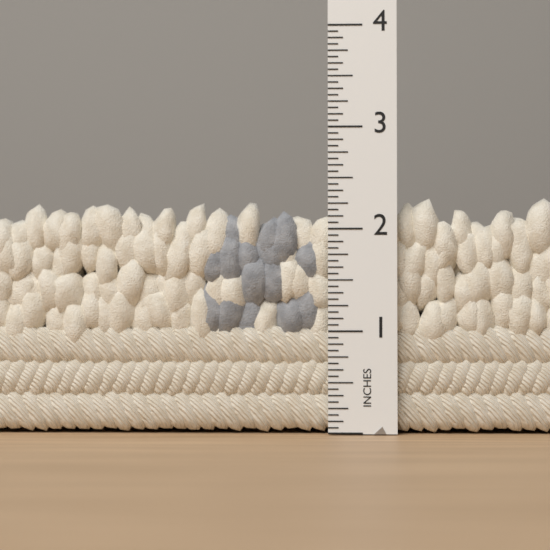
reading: 2.3125 in
